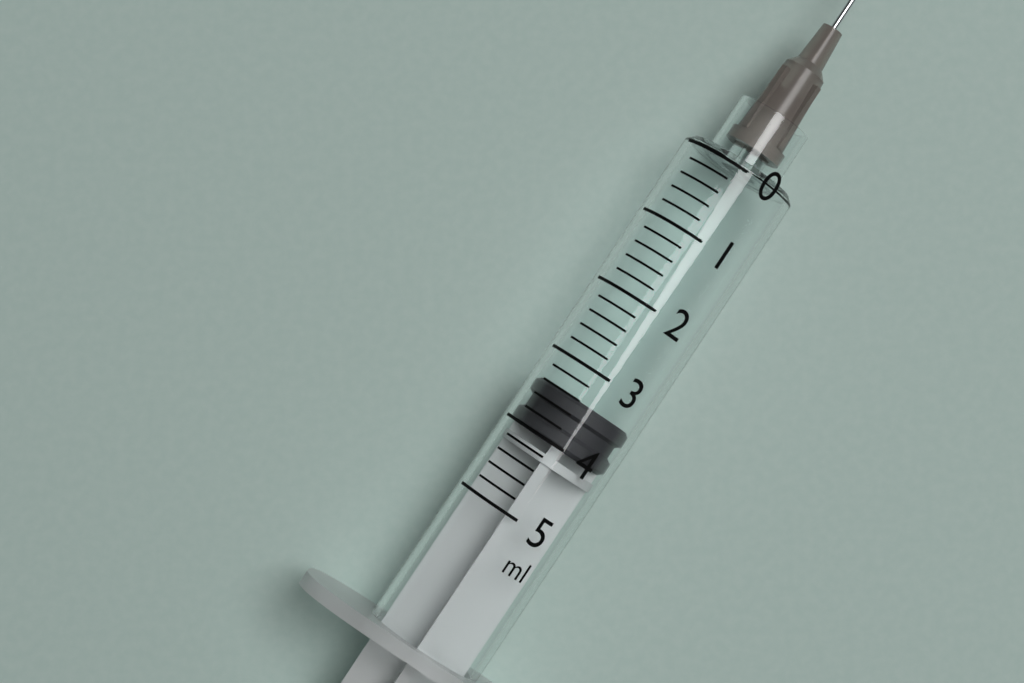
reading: 3.4 ml
